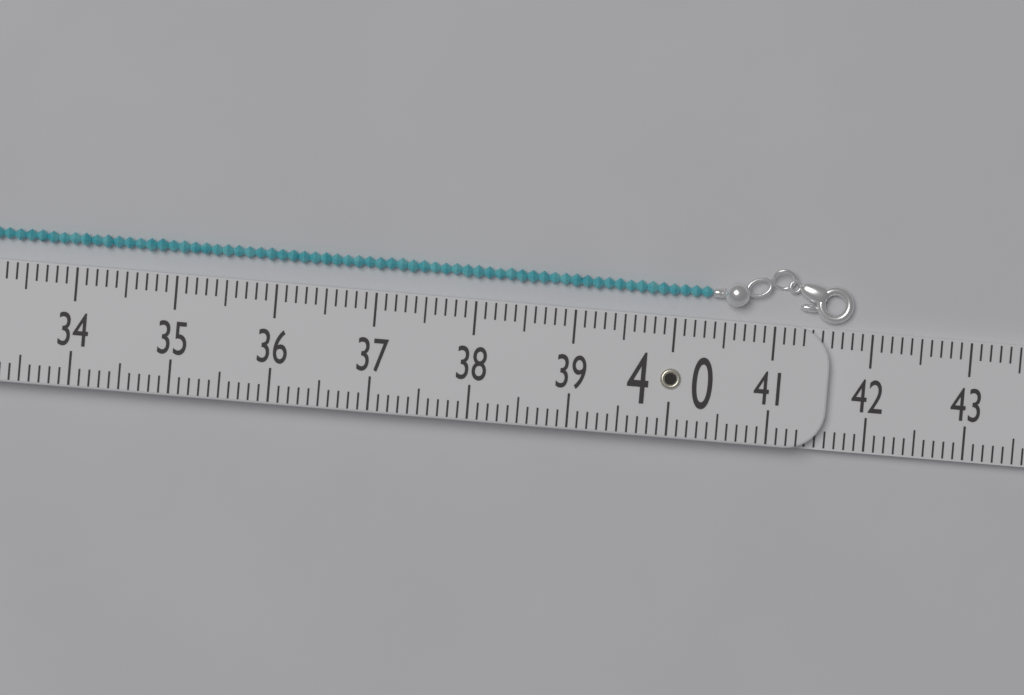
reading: 41.8 (no unit)
